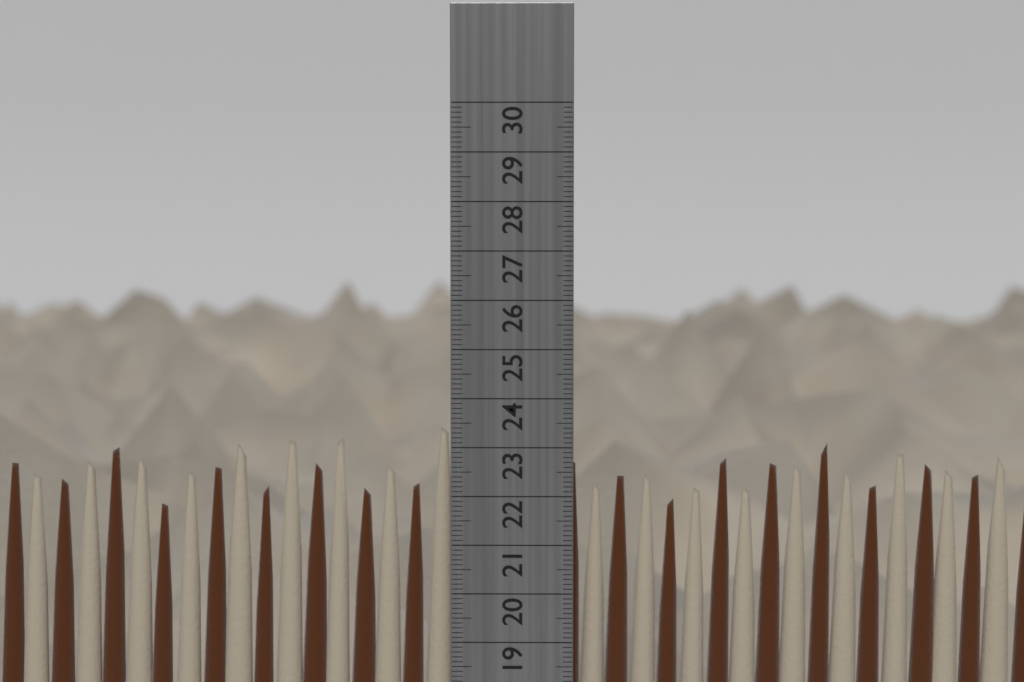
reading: 23.5 cm
